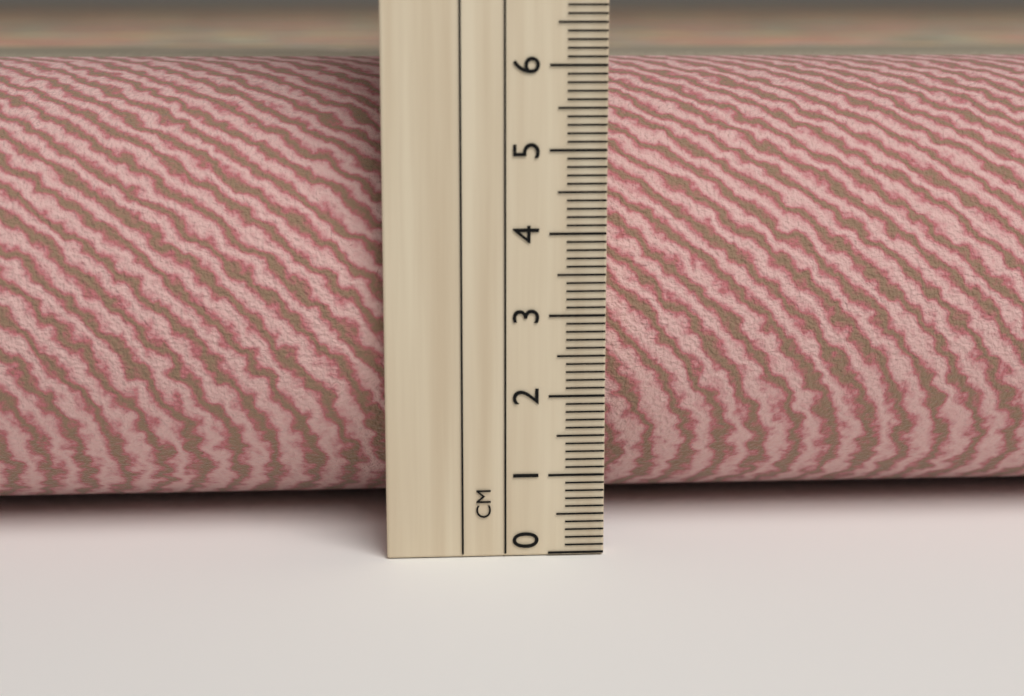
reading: 6.0 cm
